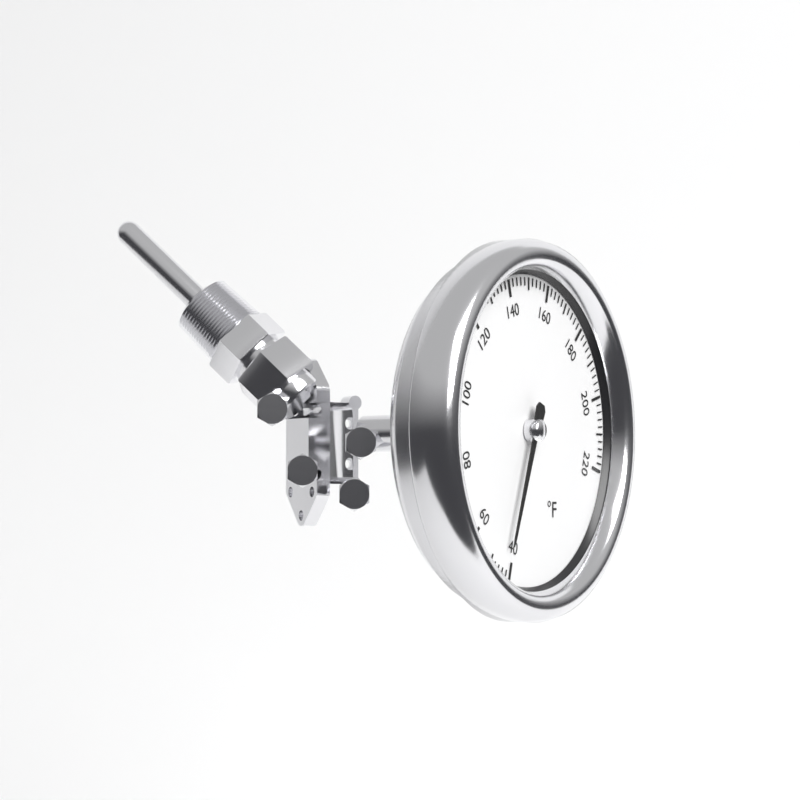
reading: 44 °F
